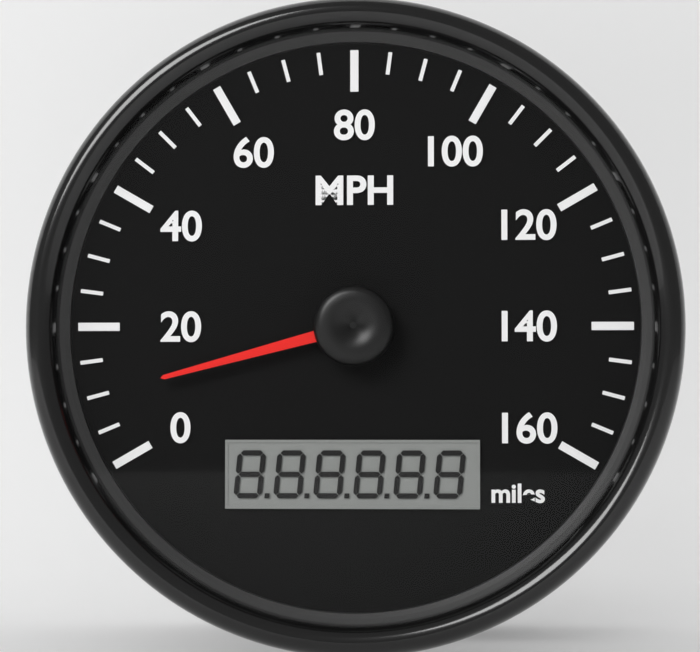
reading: 10 mph
